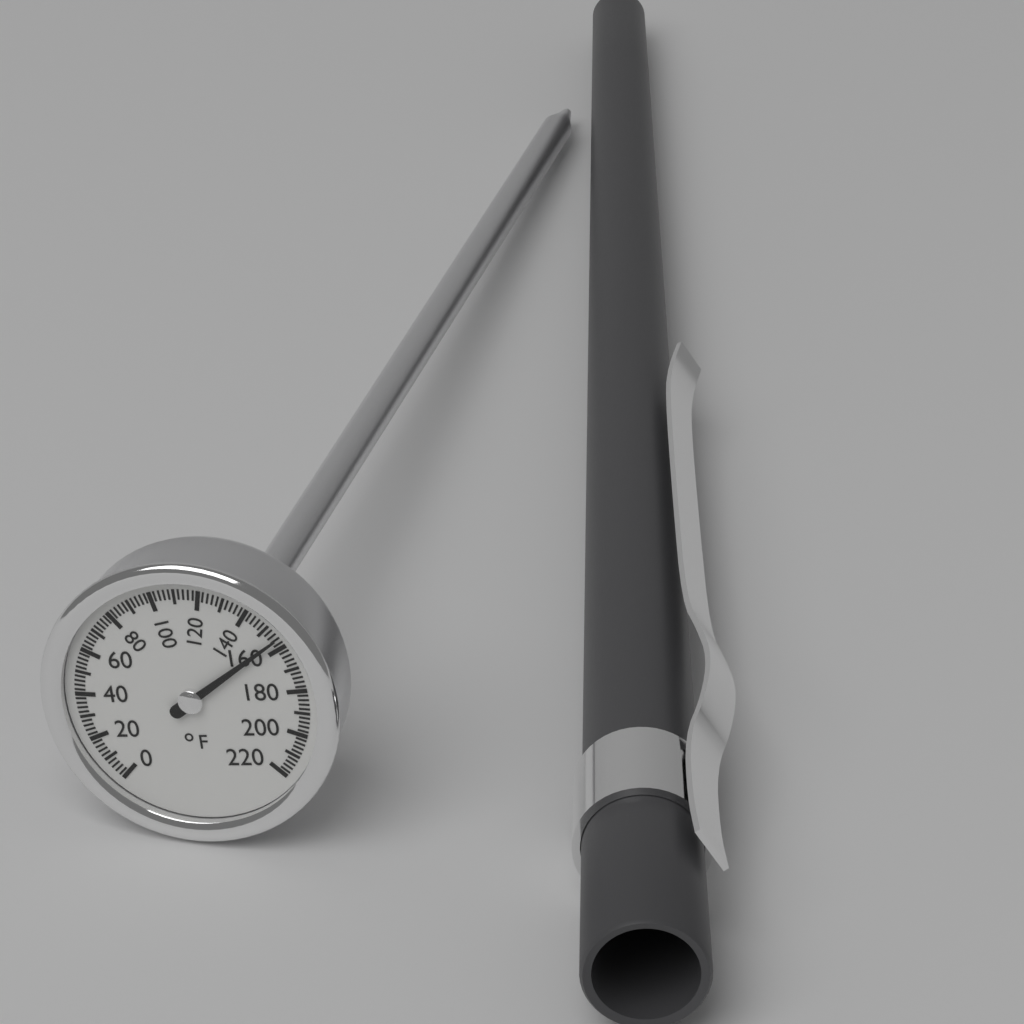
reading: 156 °F
